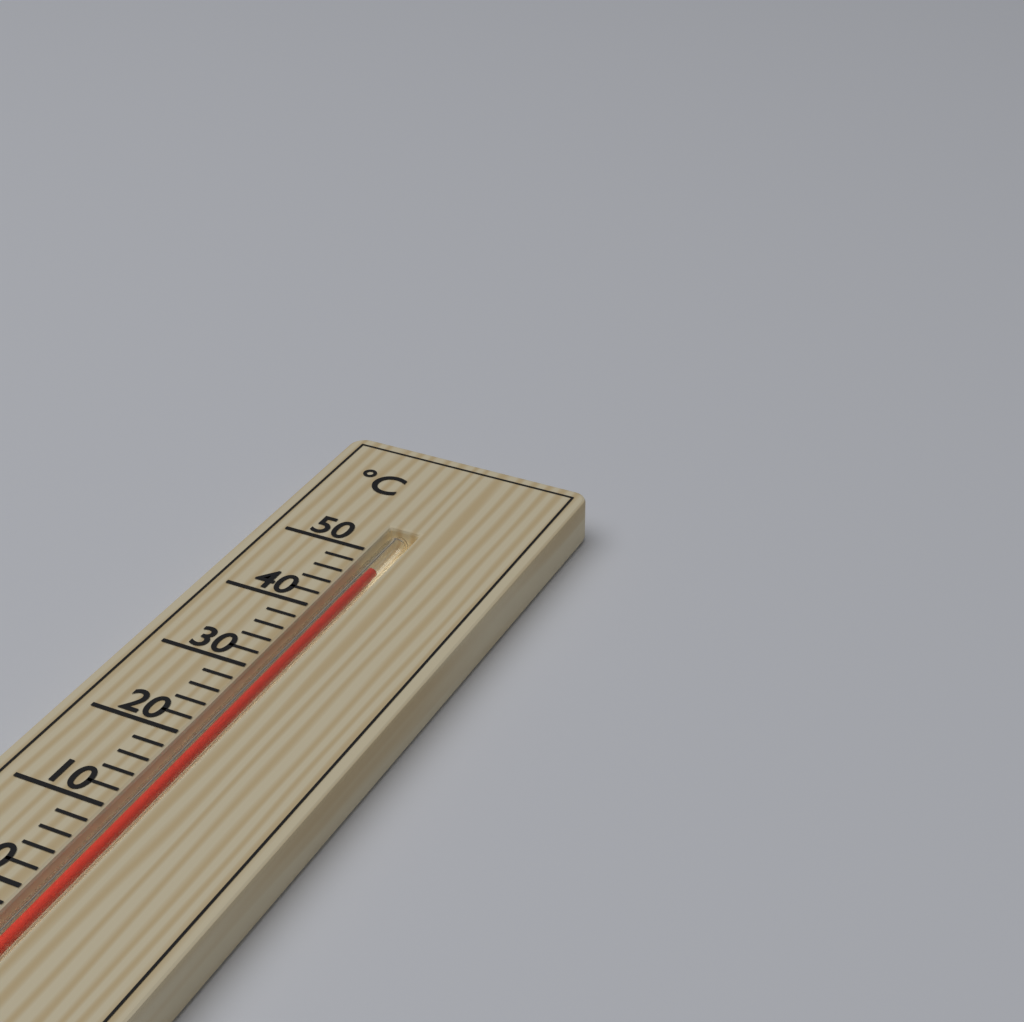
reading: 48 °C
